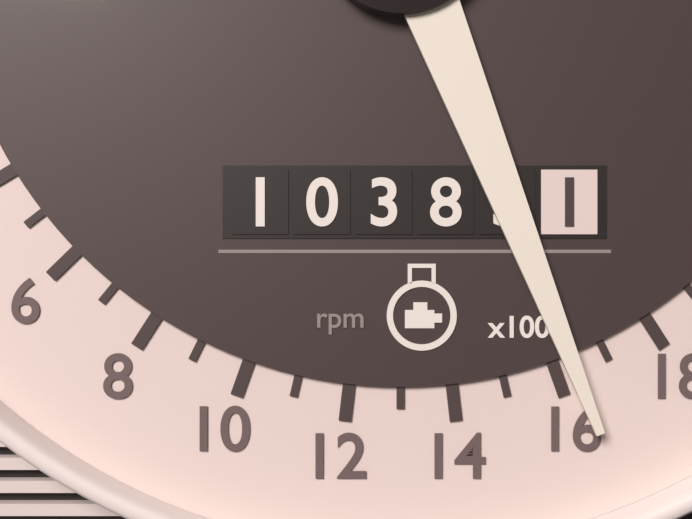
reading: 1630 rpm
